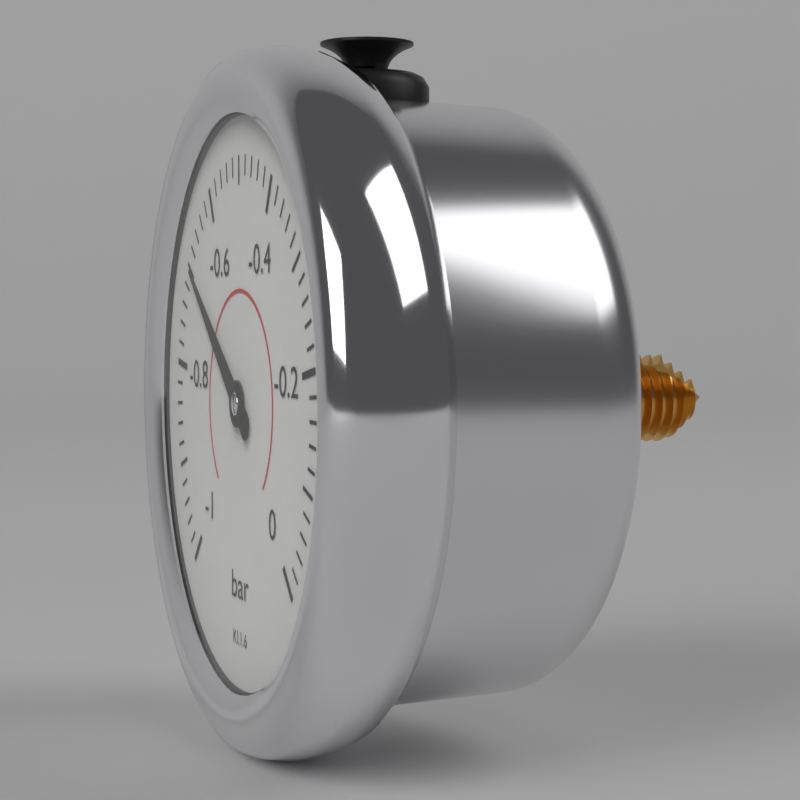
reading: -0.70 bar
